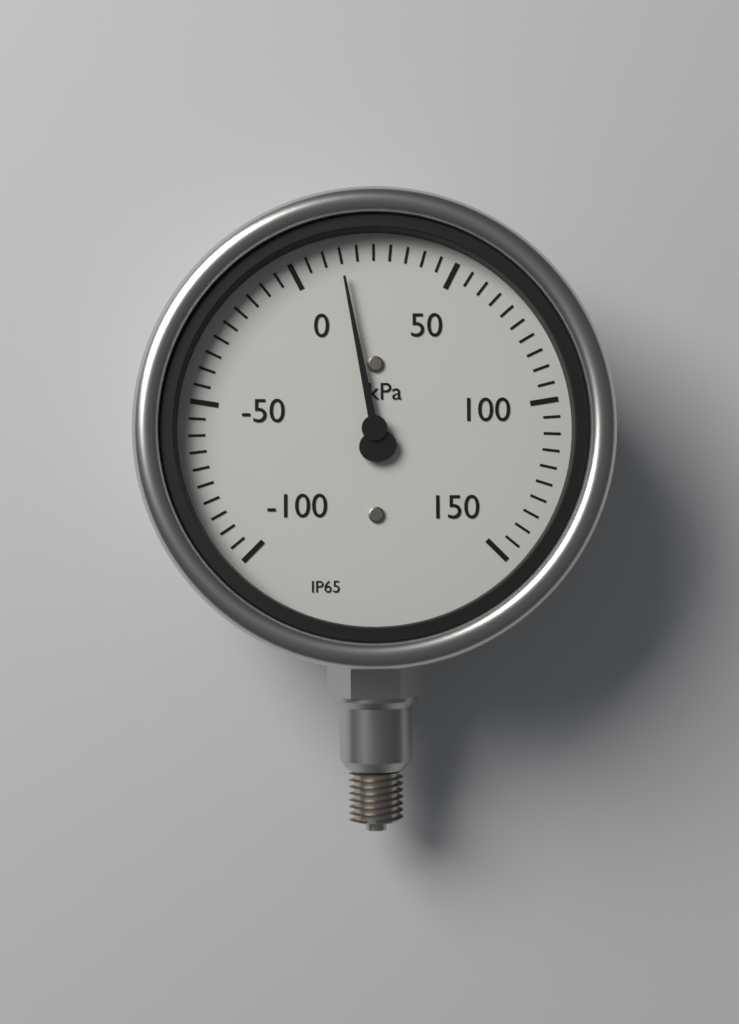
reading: 15 kPa
